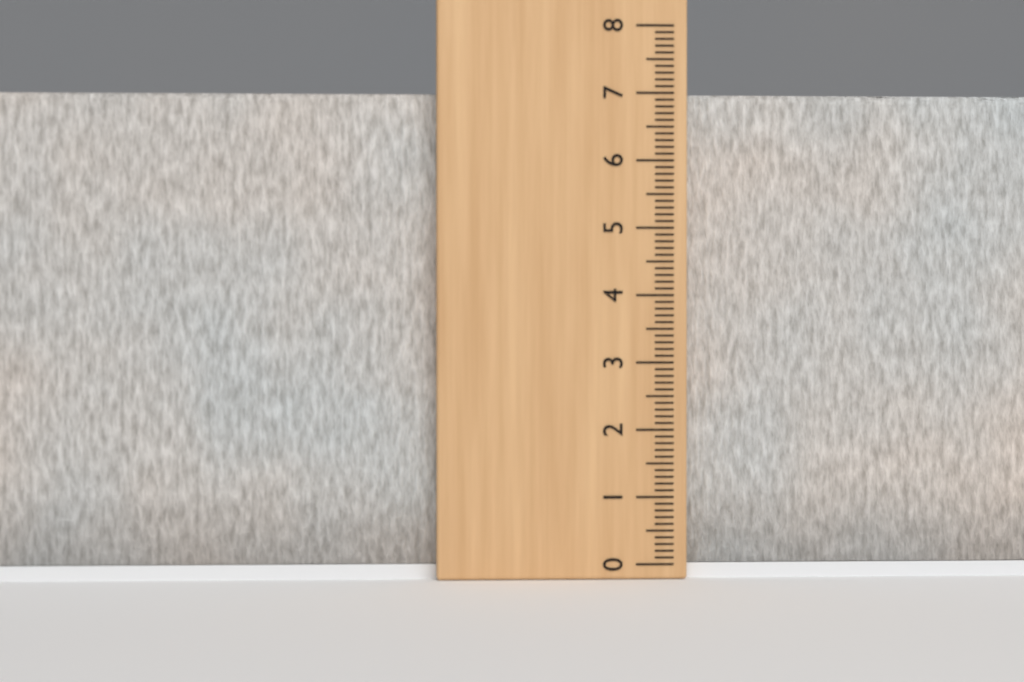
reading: 7.0 (no unit)
